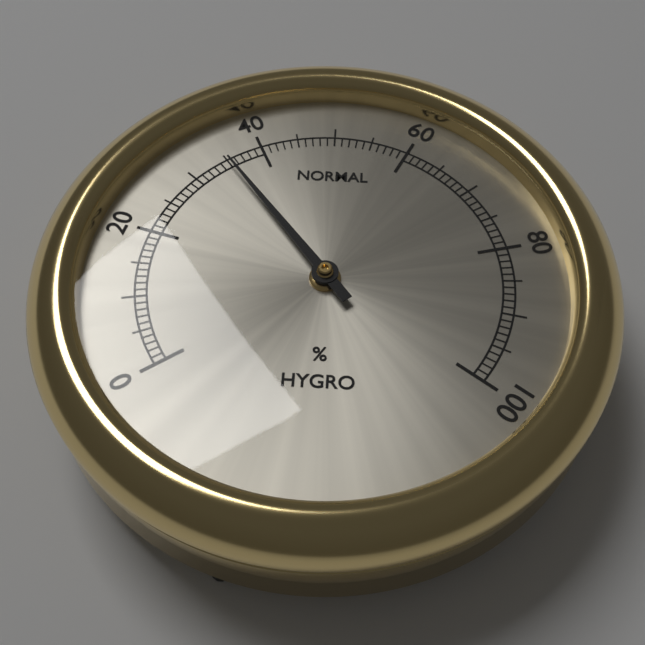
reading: 35 %
